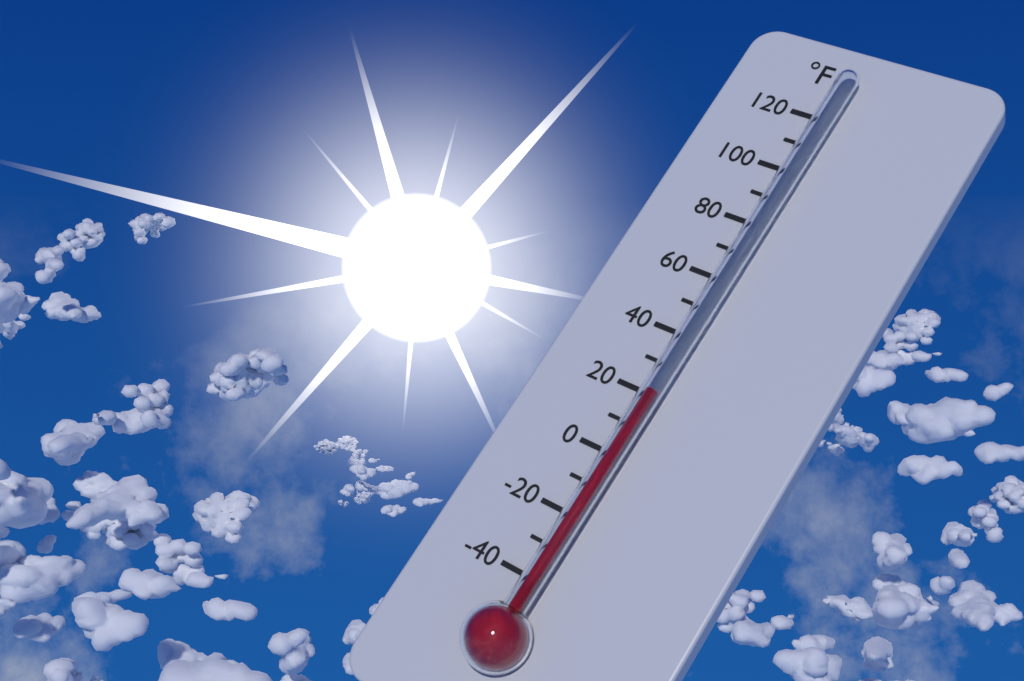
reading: 20 °F
